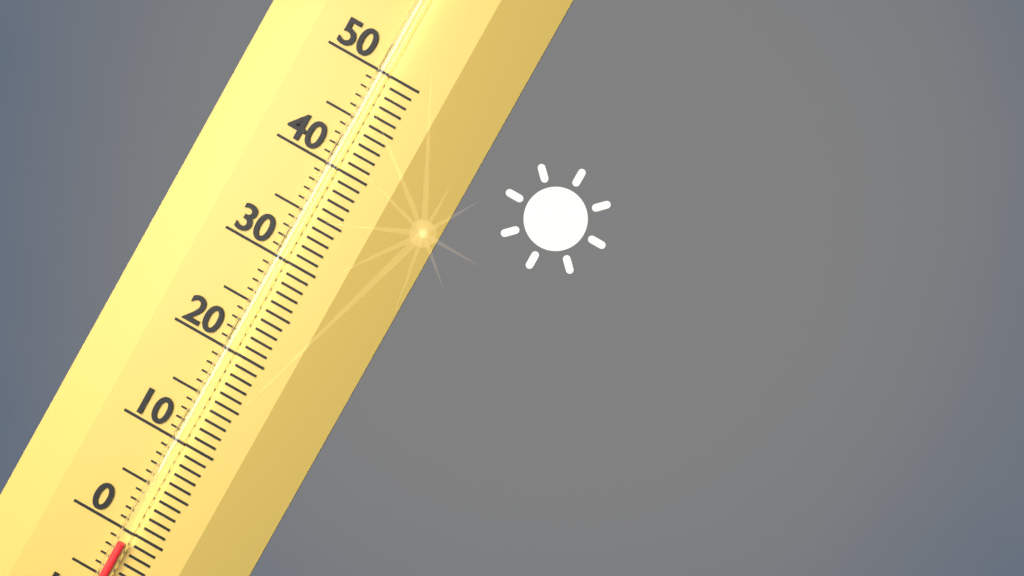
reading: -1 (no unit)
